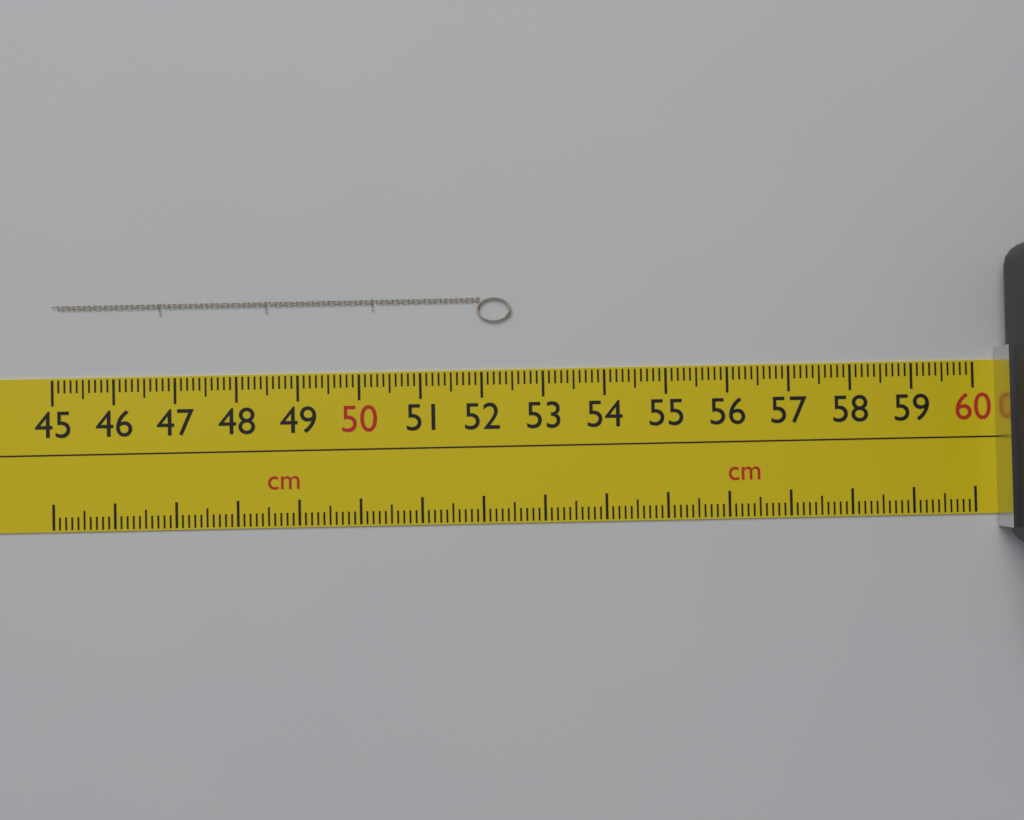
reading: 52.5 cm
